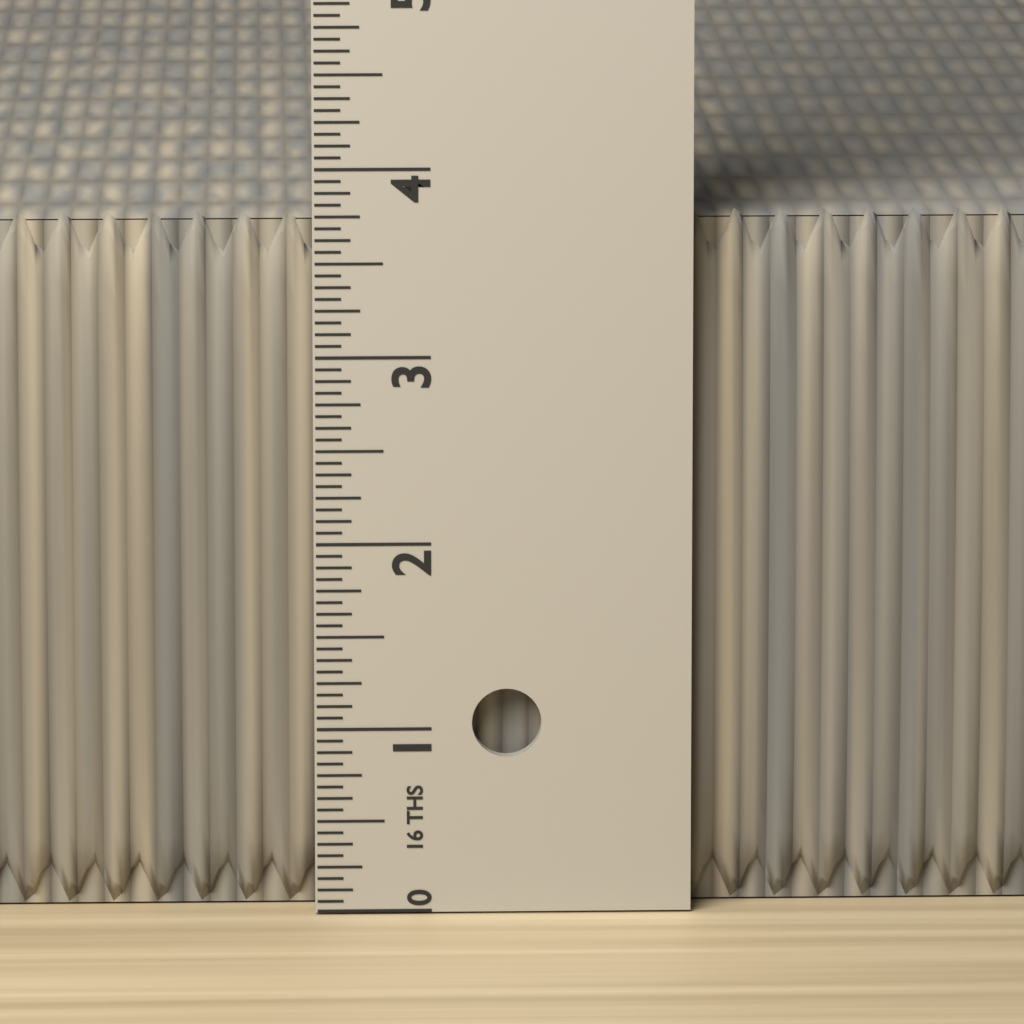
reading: 3.7500 in
